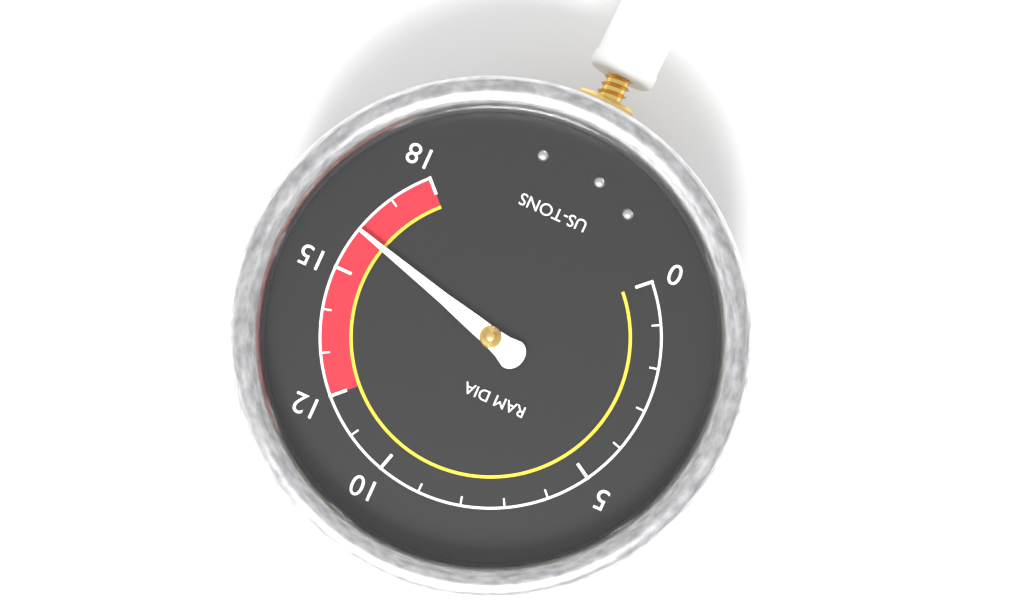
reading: 16 US-TONS
